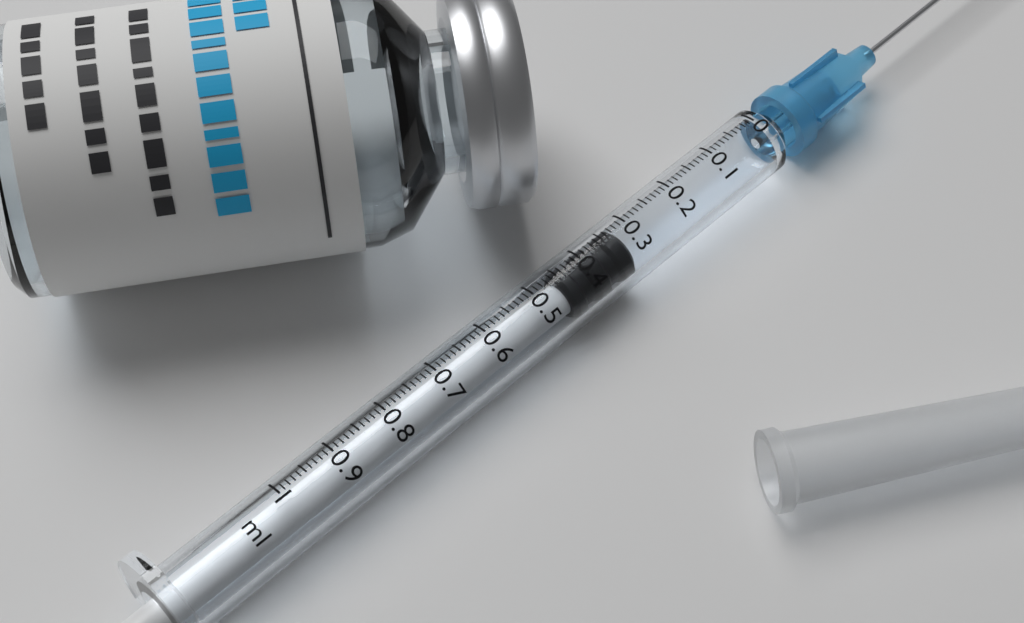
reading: 0.32 ml
